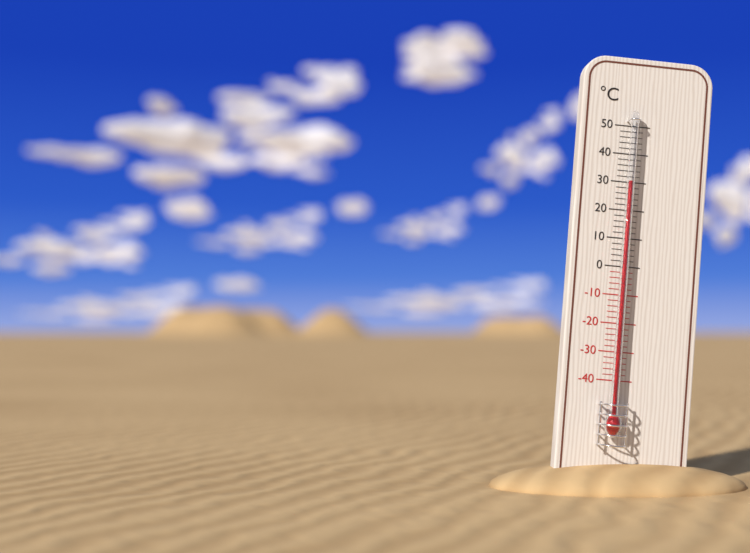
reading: 30 °C
